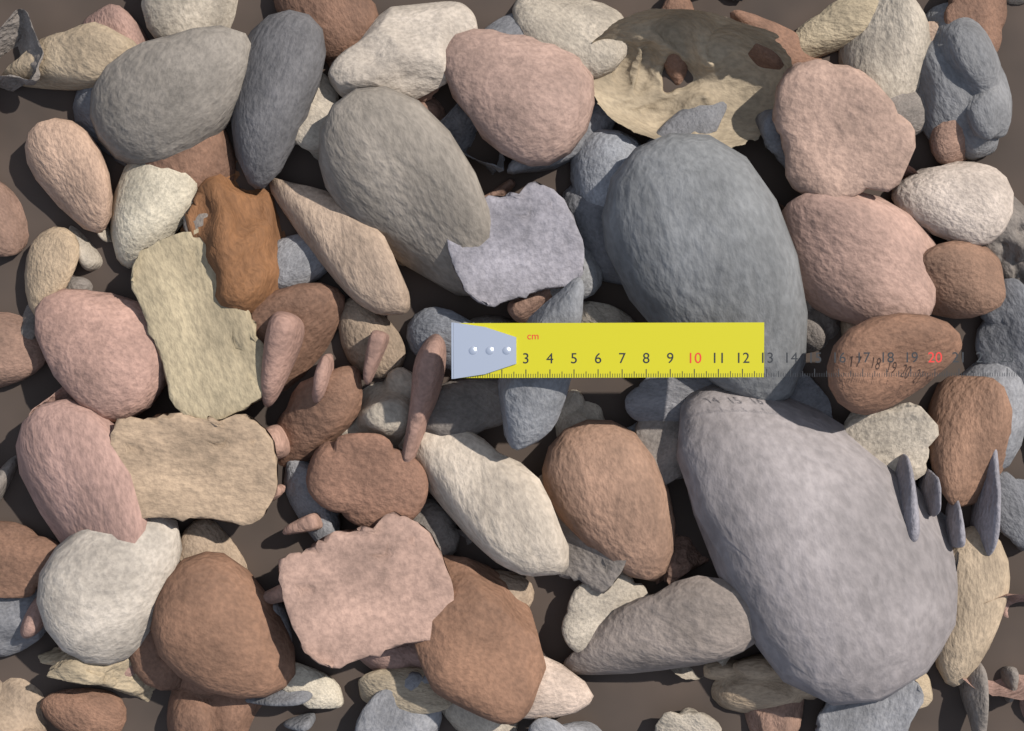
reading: 12.9 cm
